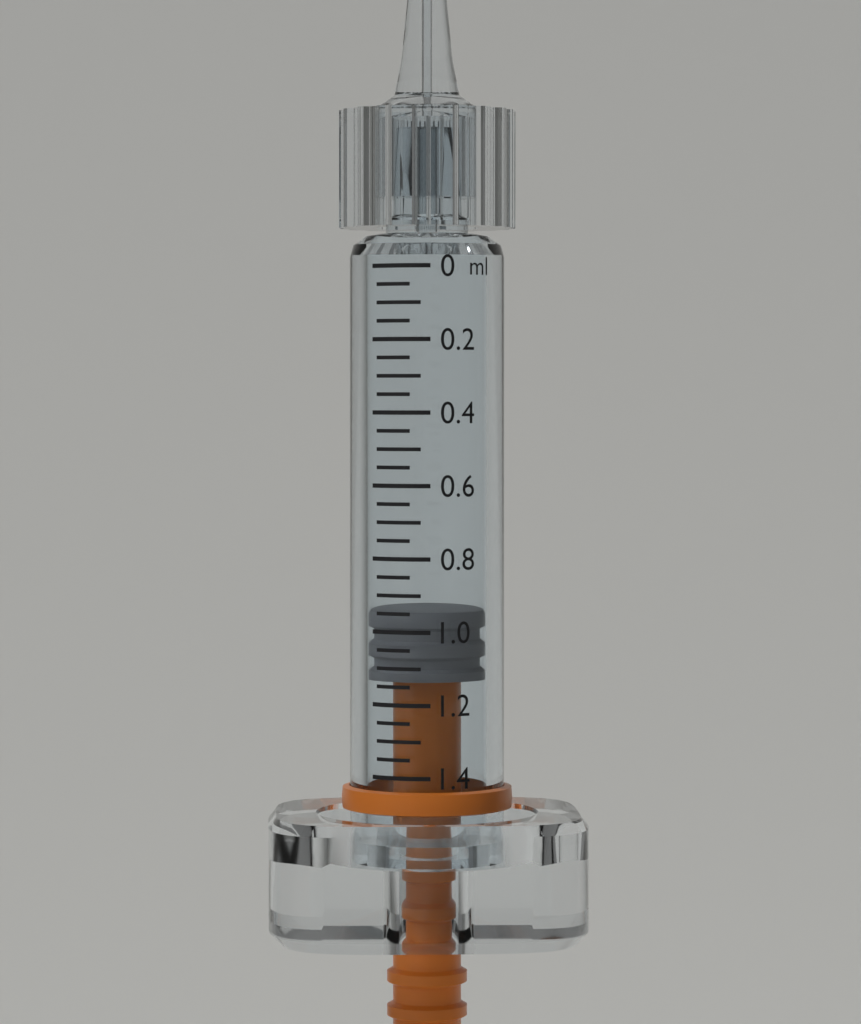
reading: 0.95 ml
